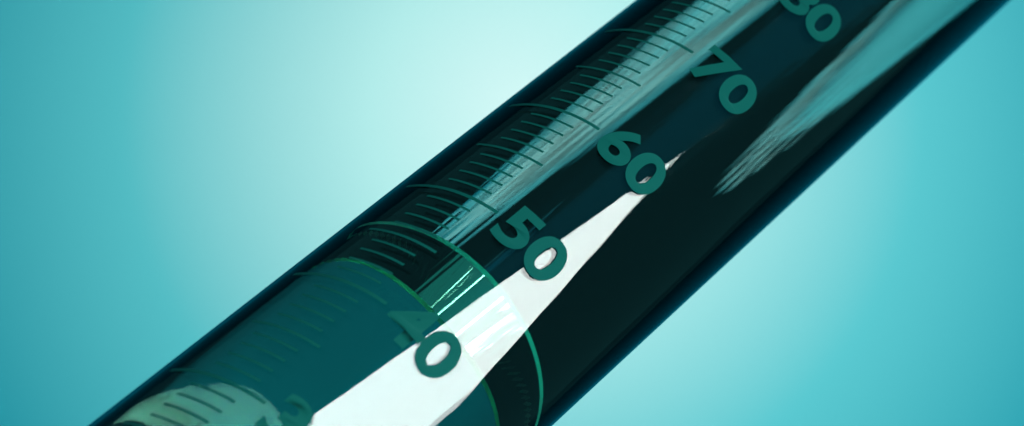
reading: 47 ml
